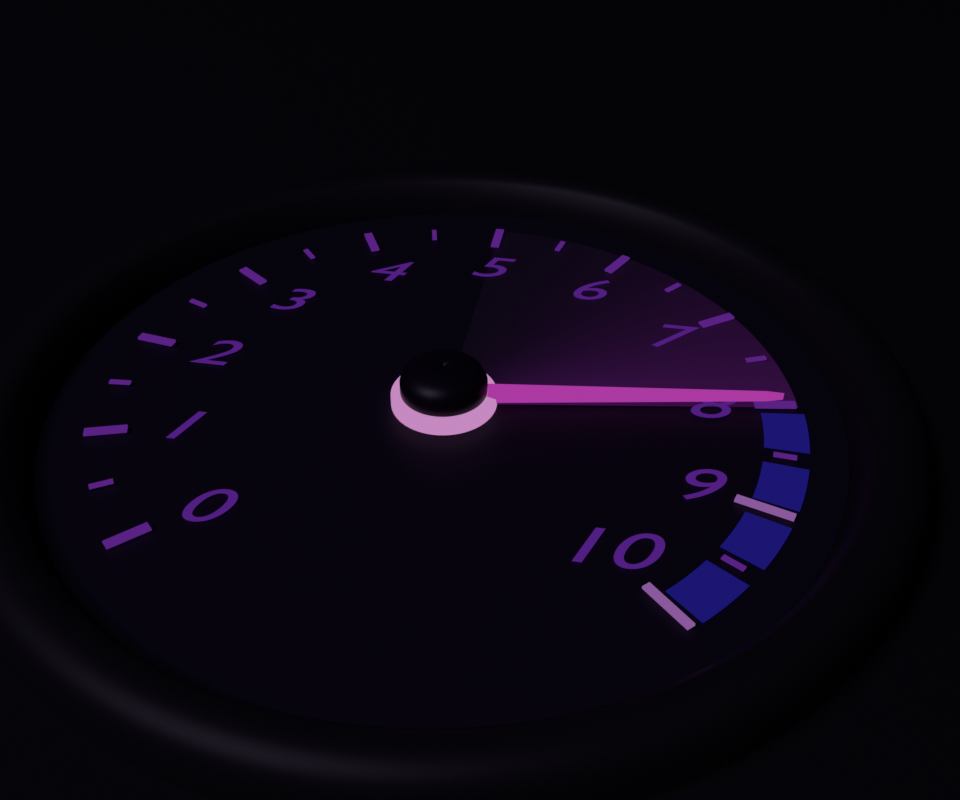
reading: 8.0 (no unit)
